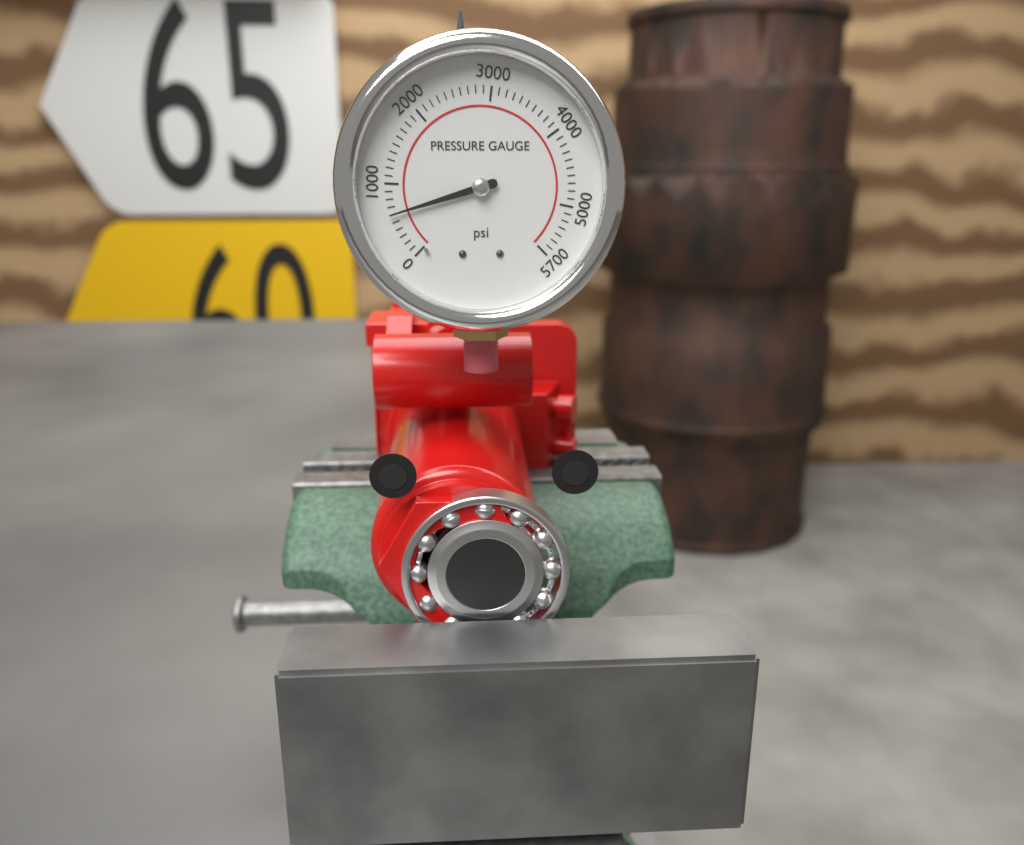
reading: 600 psi
